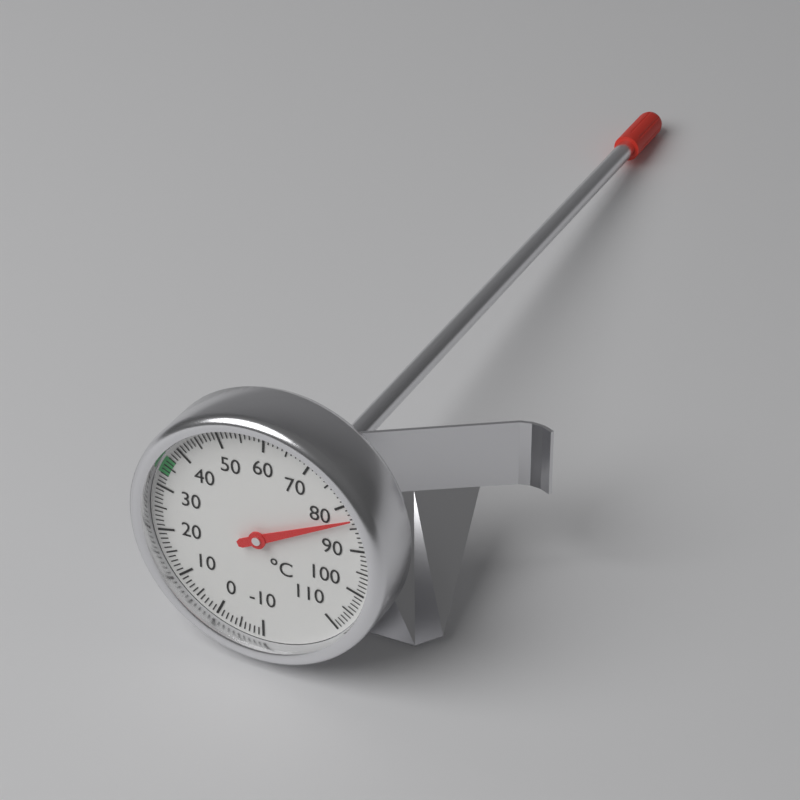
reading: 83 °C
